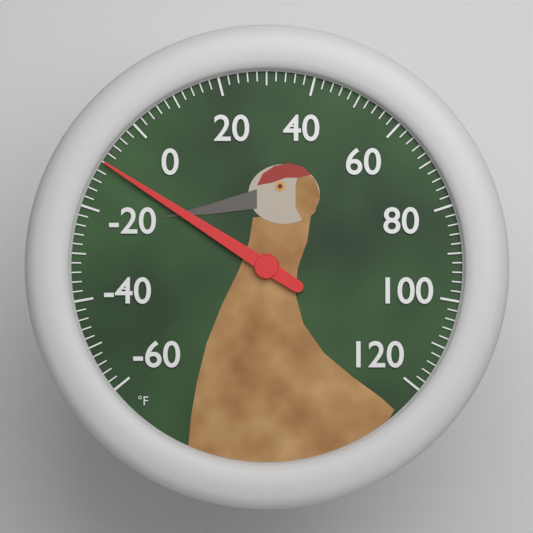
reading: -10 °F
